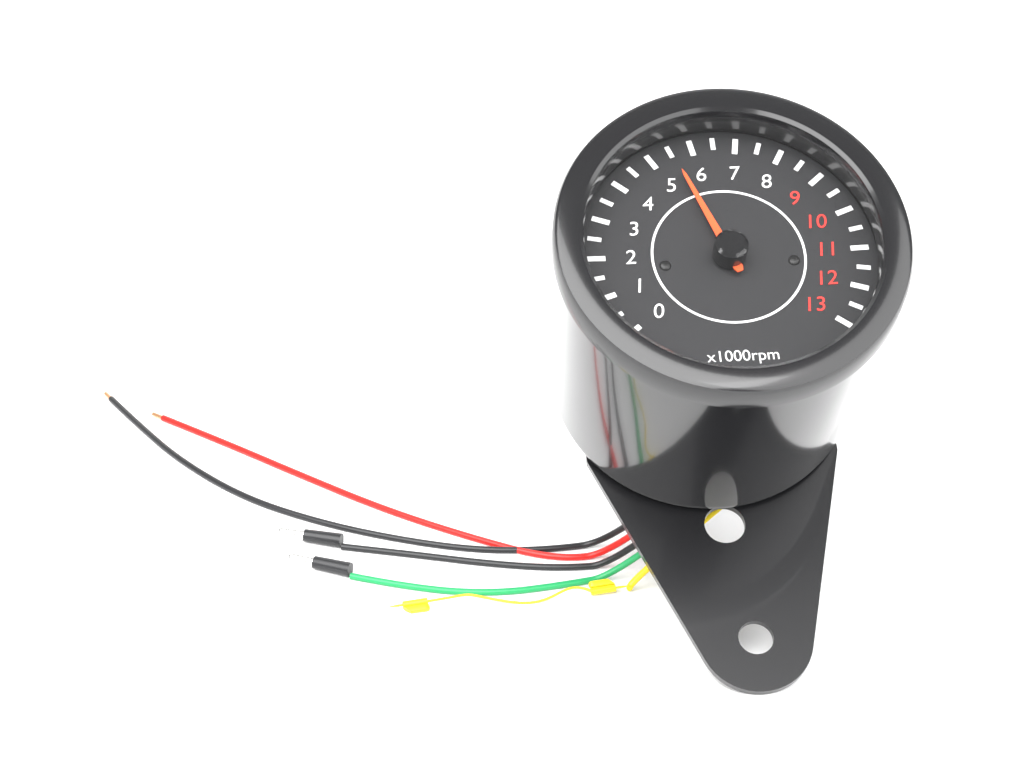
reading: 5.5 x1000rpm
